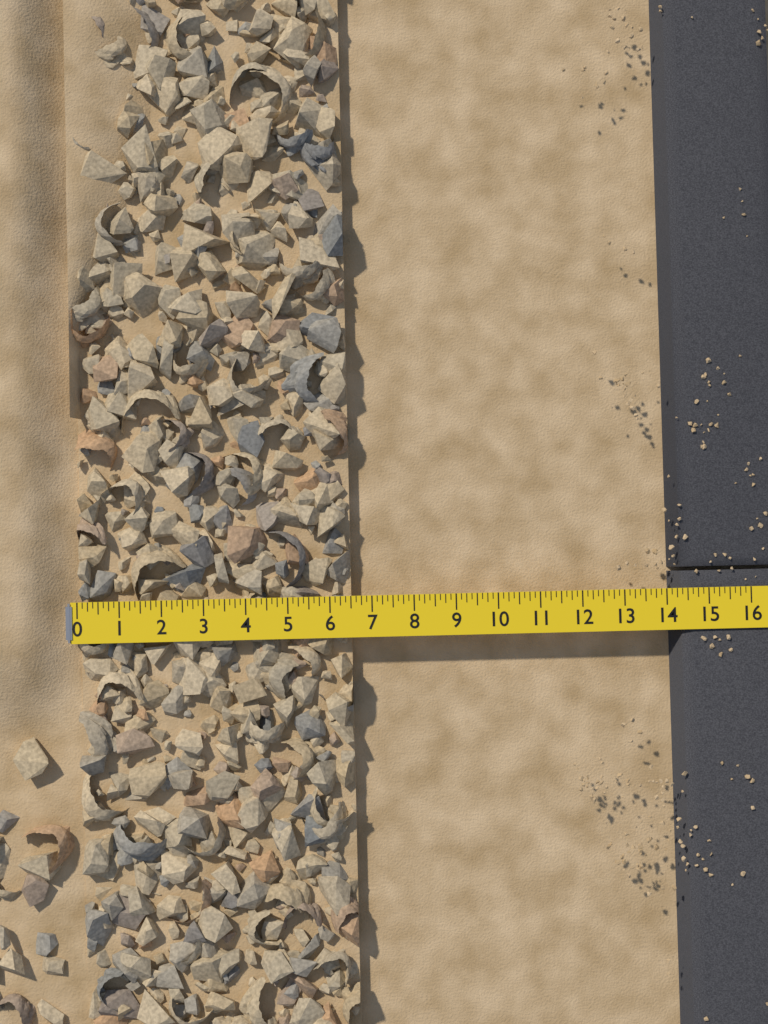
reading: 6.500 (no unit)
